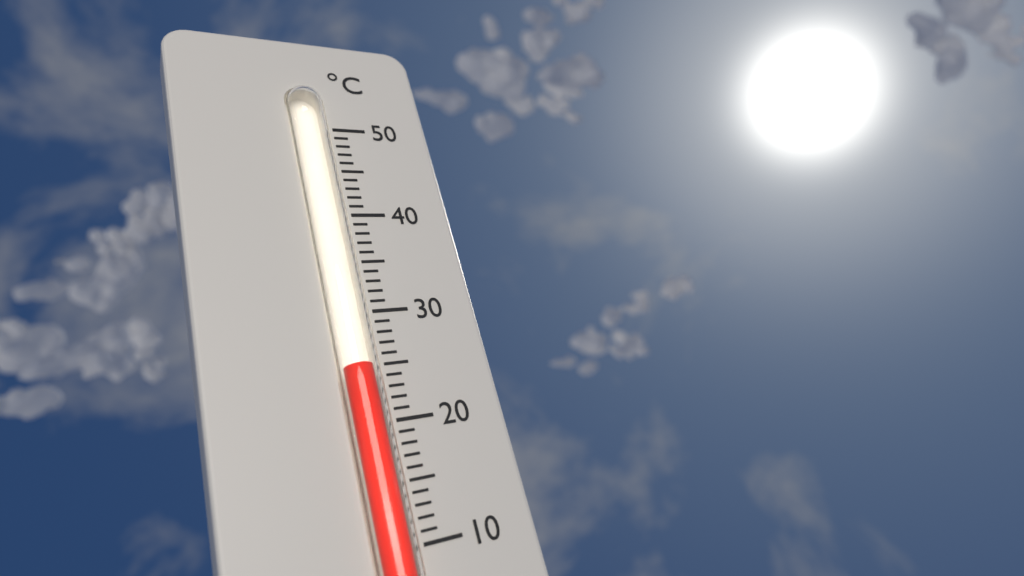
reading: 25 °C
